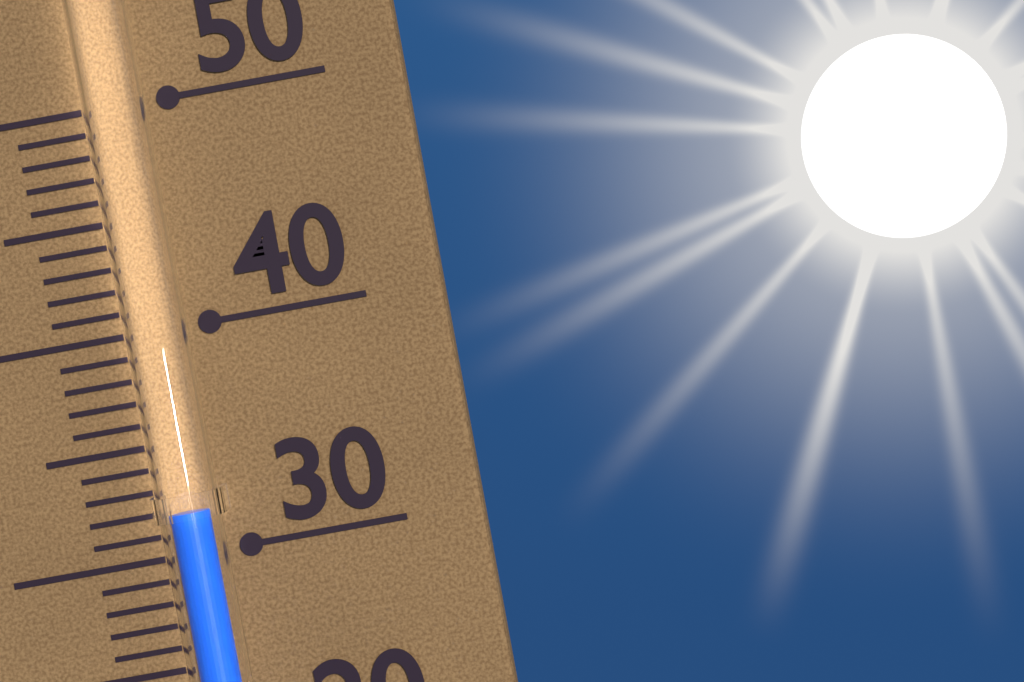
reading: 32 (no unit)
